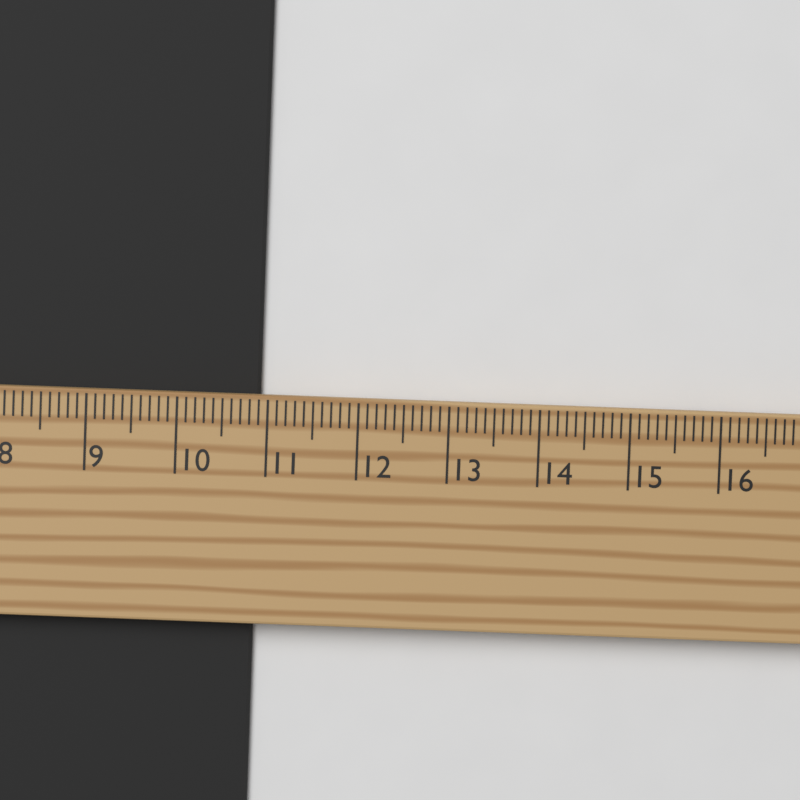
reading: 10.9 cm
